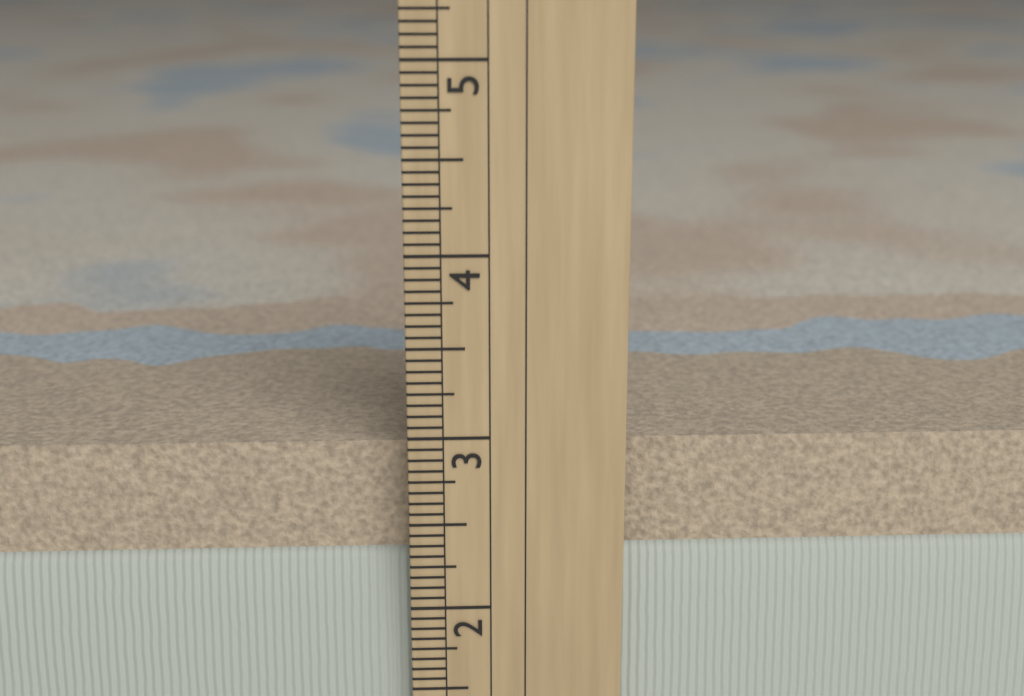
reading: 2.9375 in
